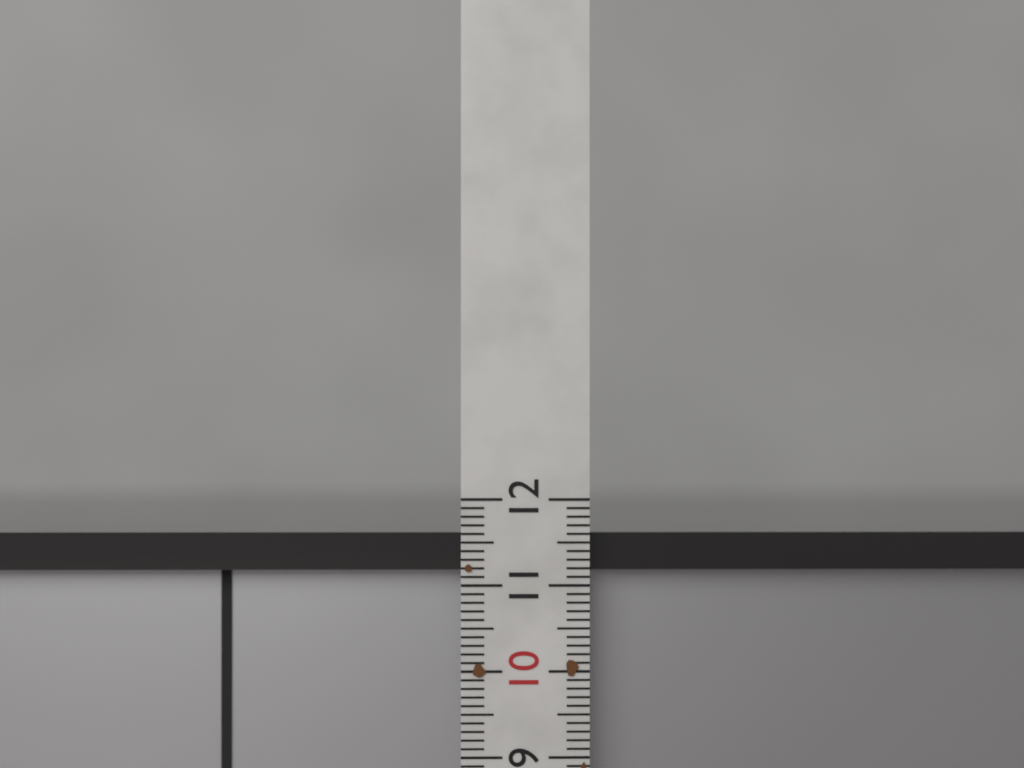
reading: 11.6 (no unit)
